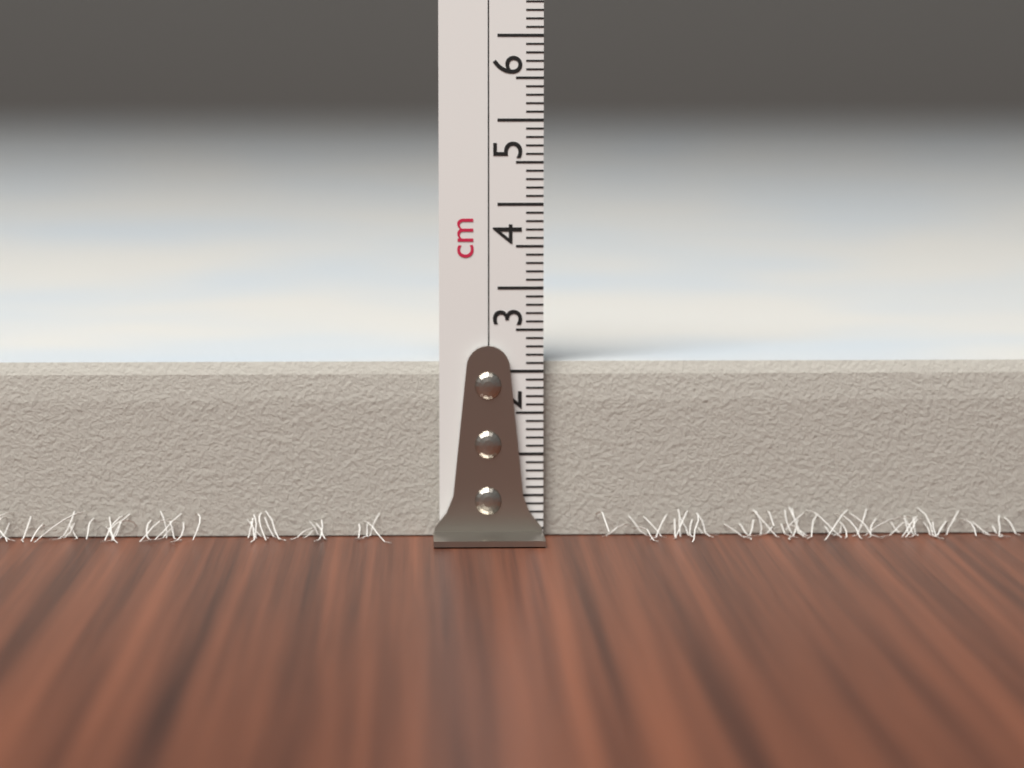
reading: 2.1 cm
